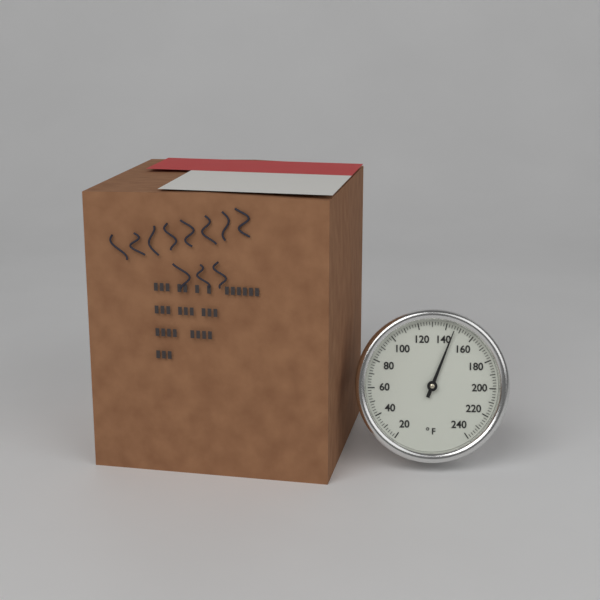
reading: 146 °F
